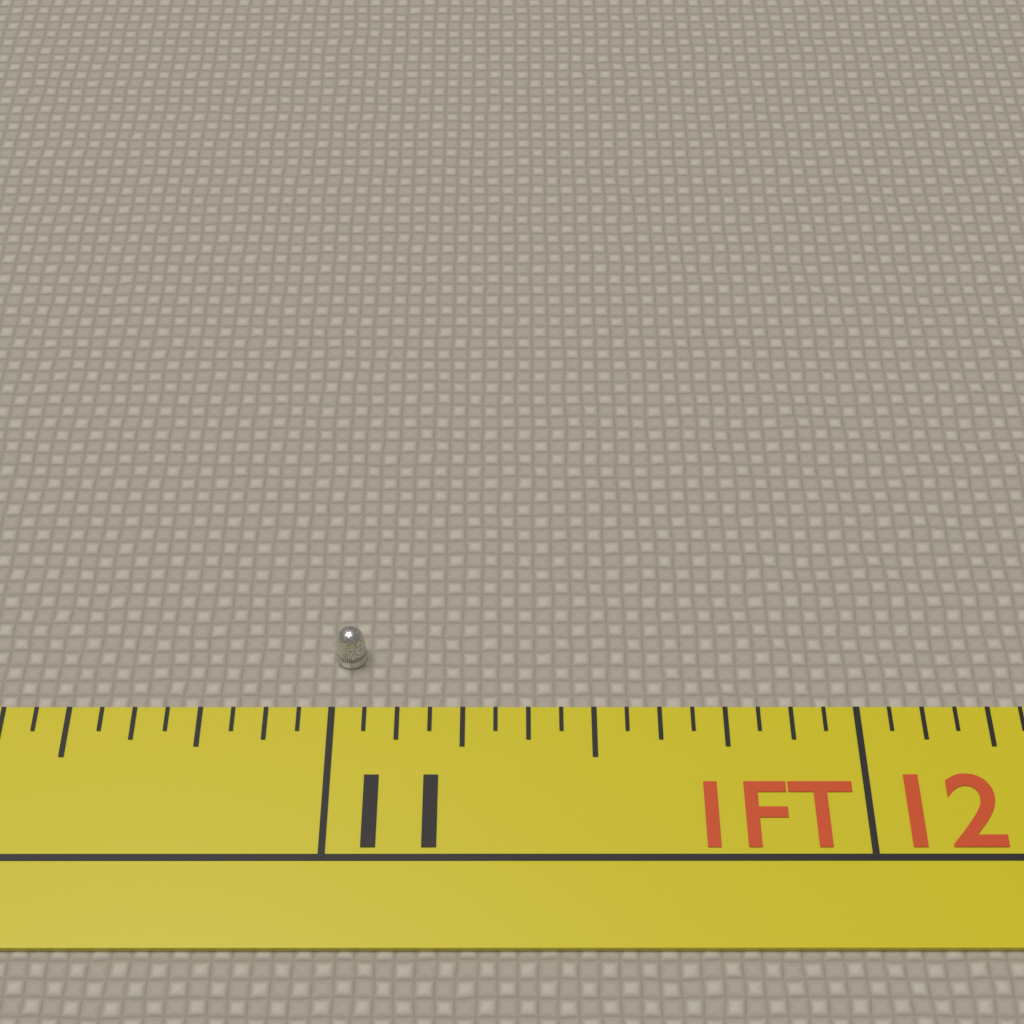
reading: 11.0625 in
